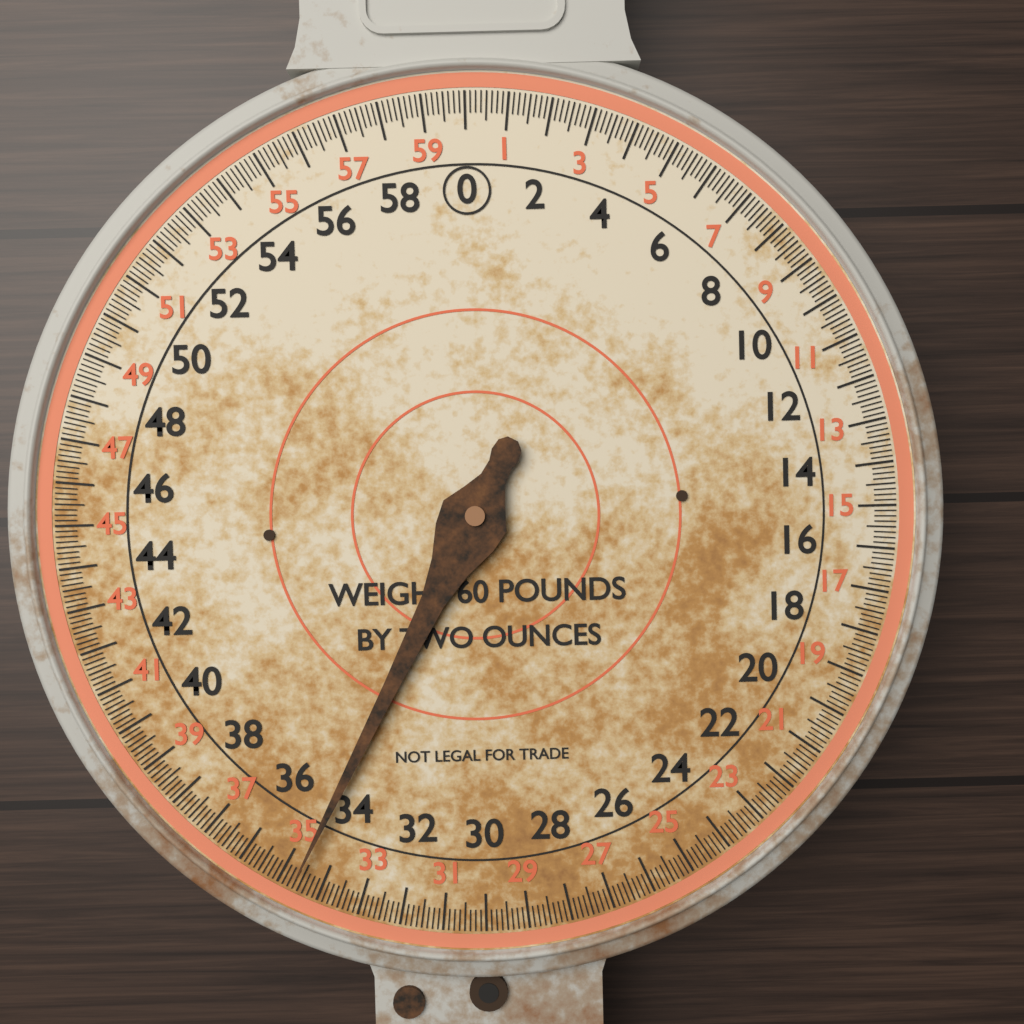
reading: 34.625 lb
